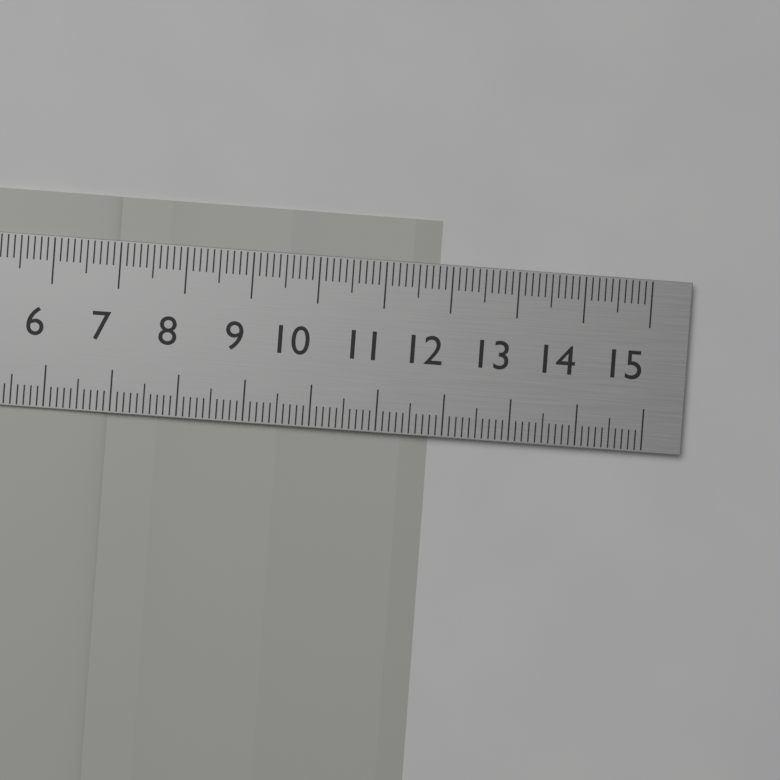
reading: 11.8 cm
